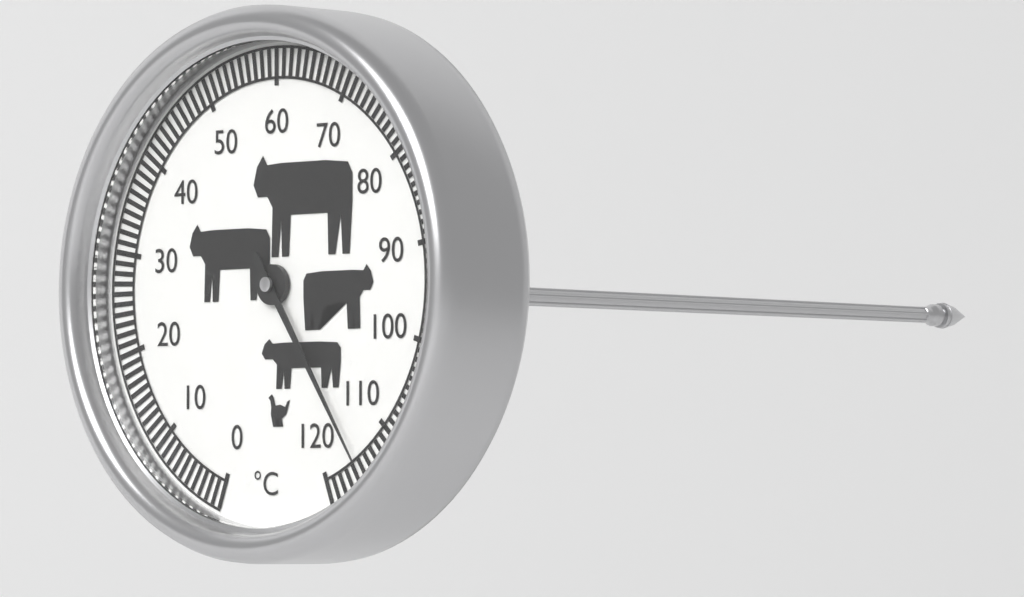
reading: 115 °C
